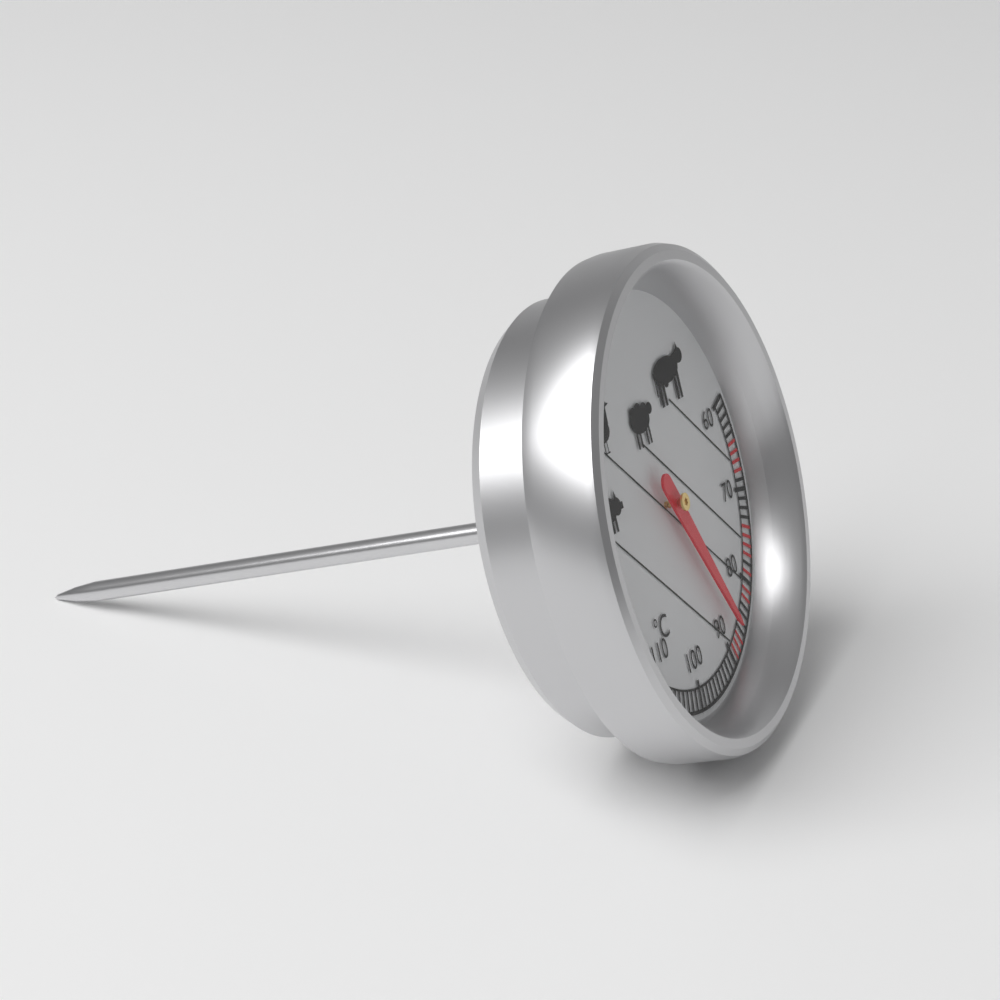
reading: 87 °C
